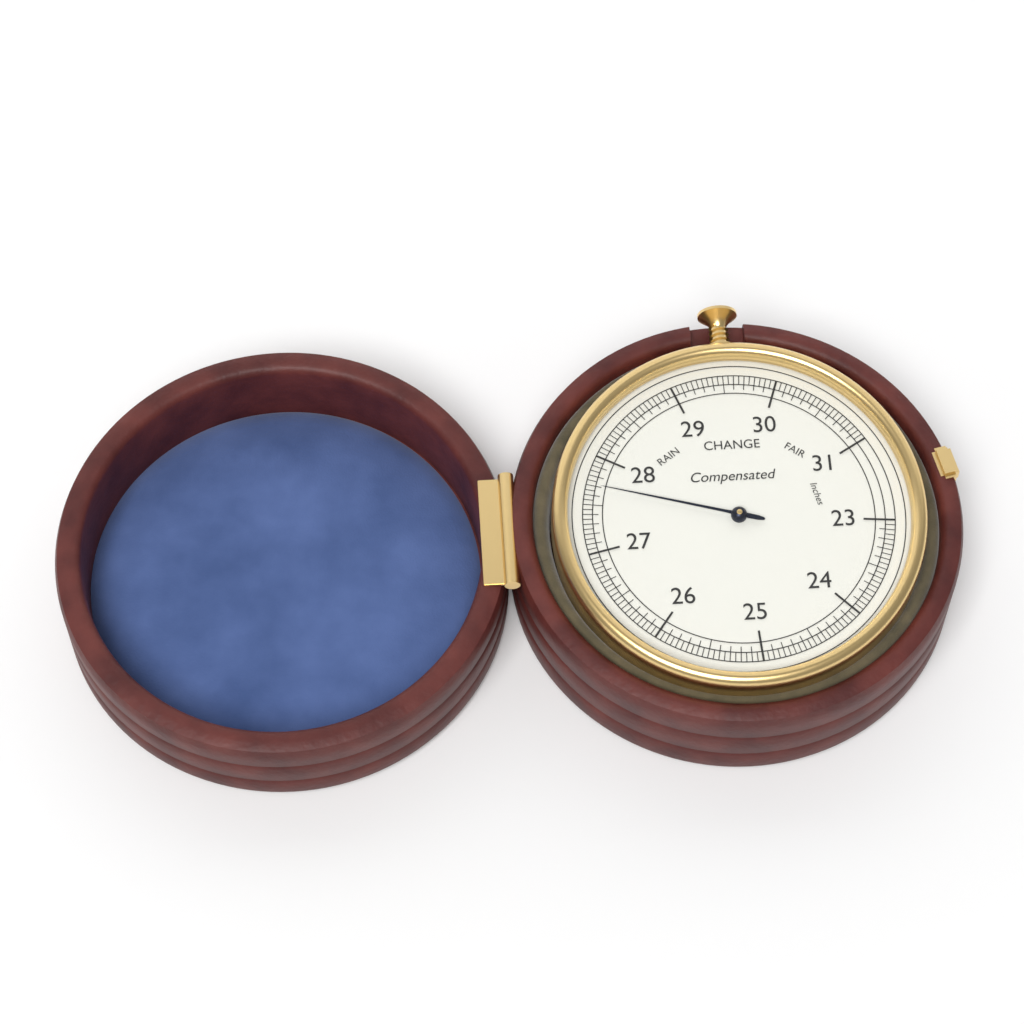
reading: 27.70 inches
